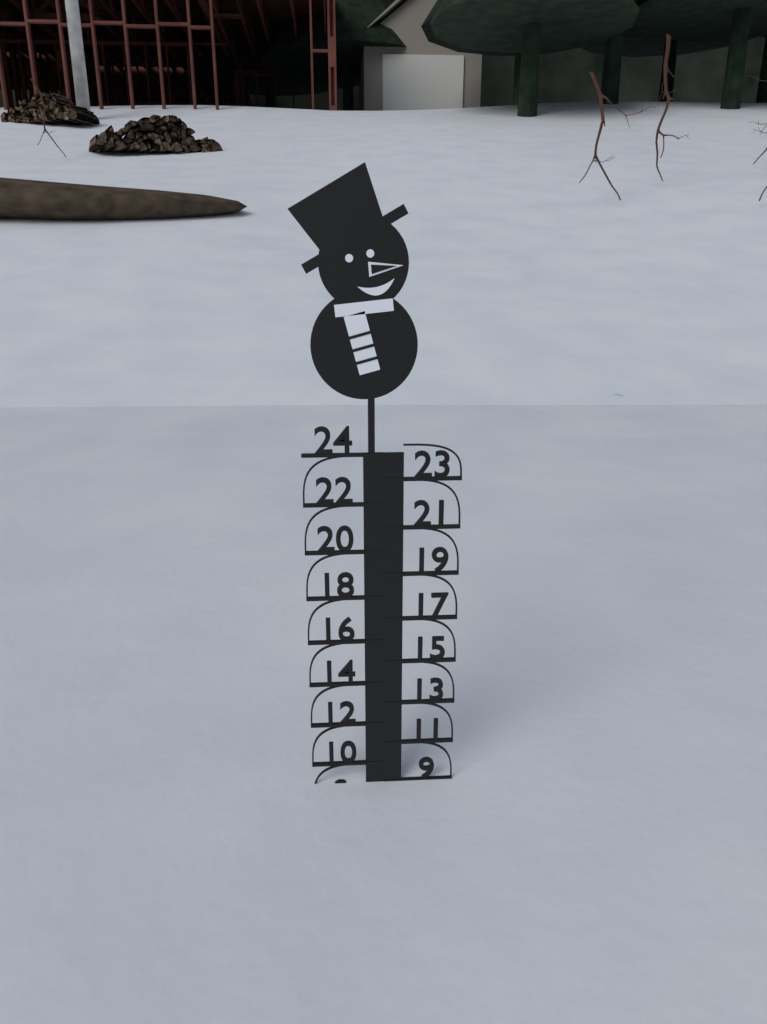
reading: 9 (no unit)
